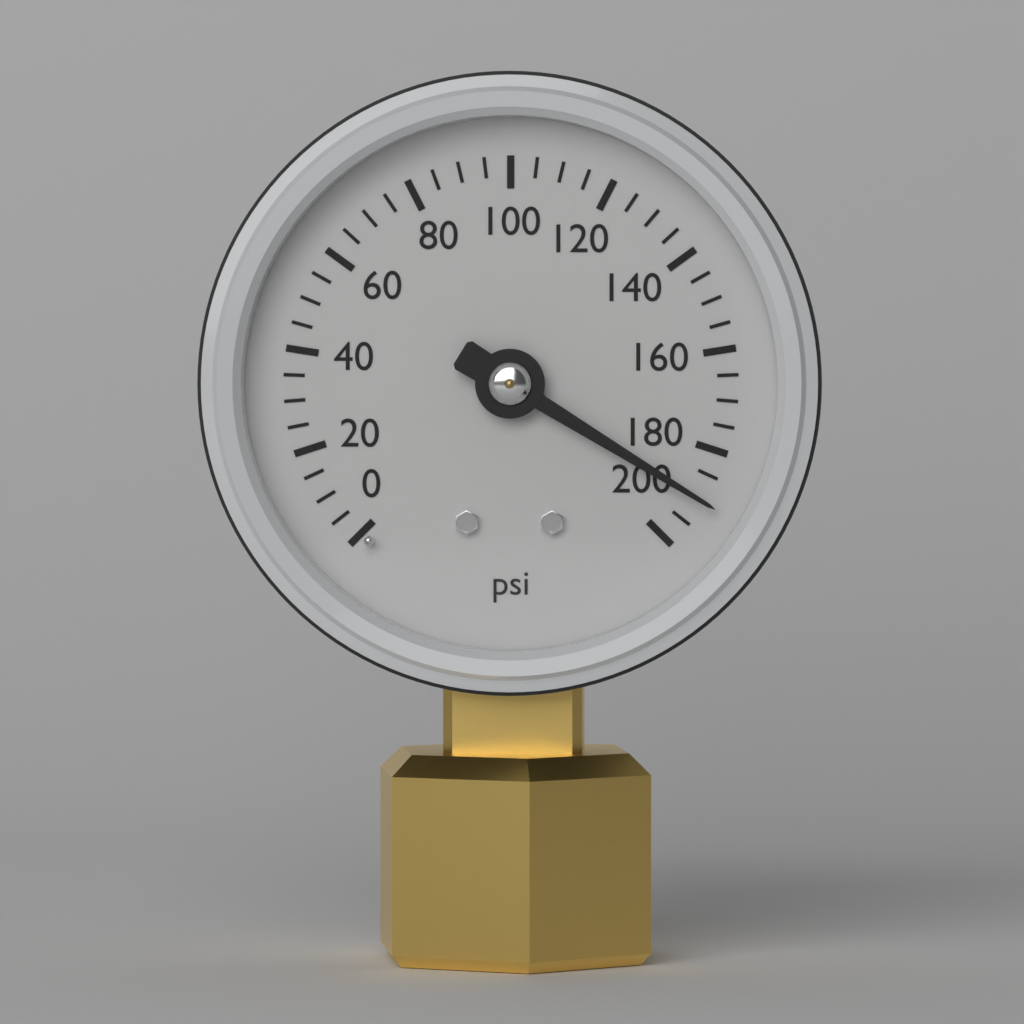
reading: 190 psi
